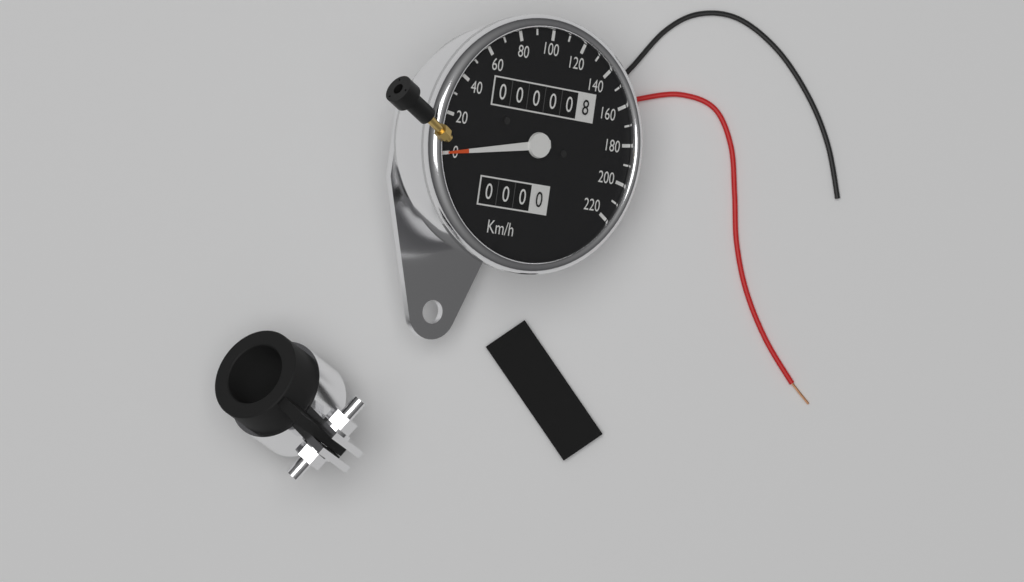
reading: 0 km/h
